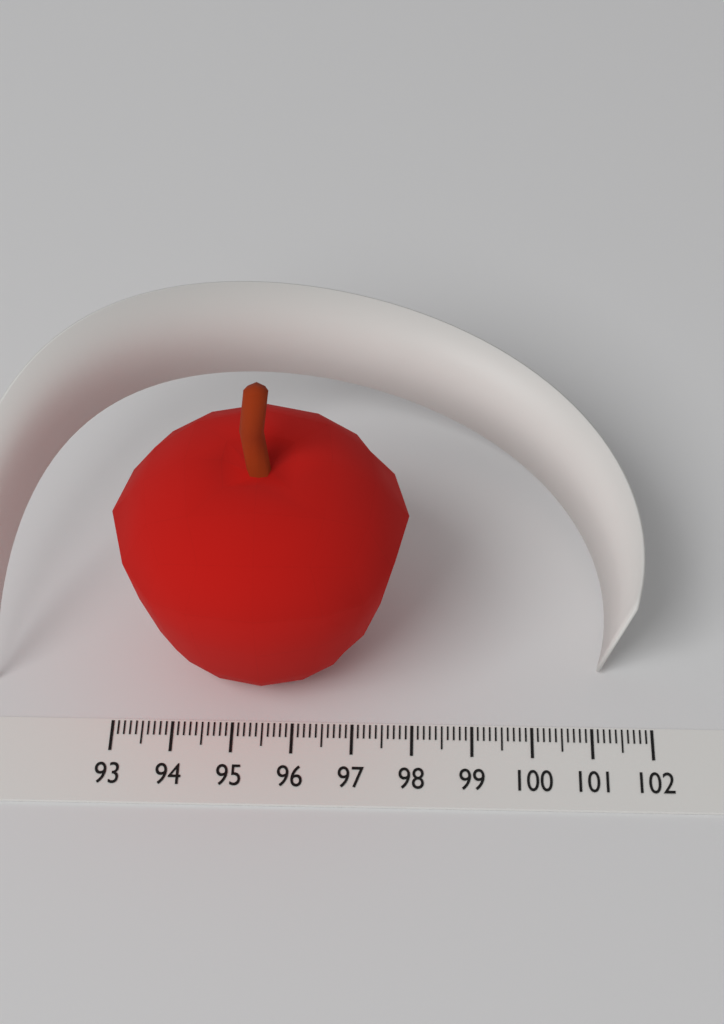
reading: 97.9 (no unit)
